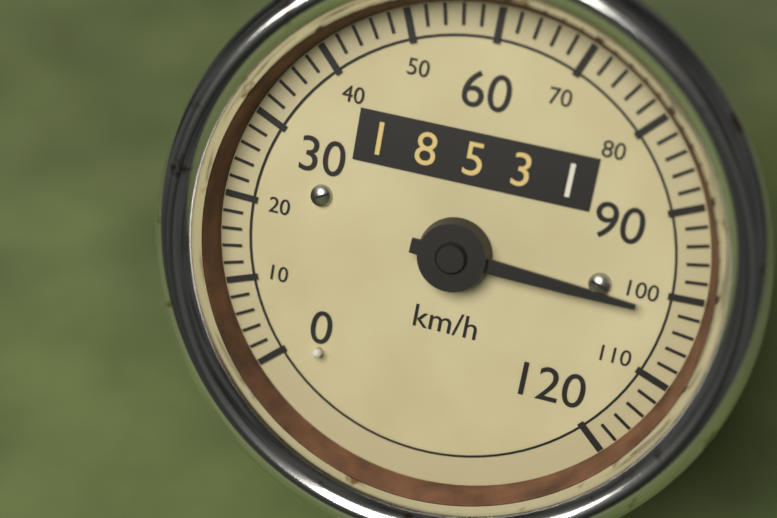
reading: 102 km/h
